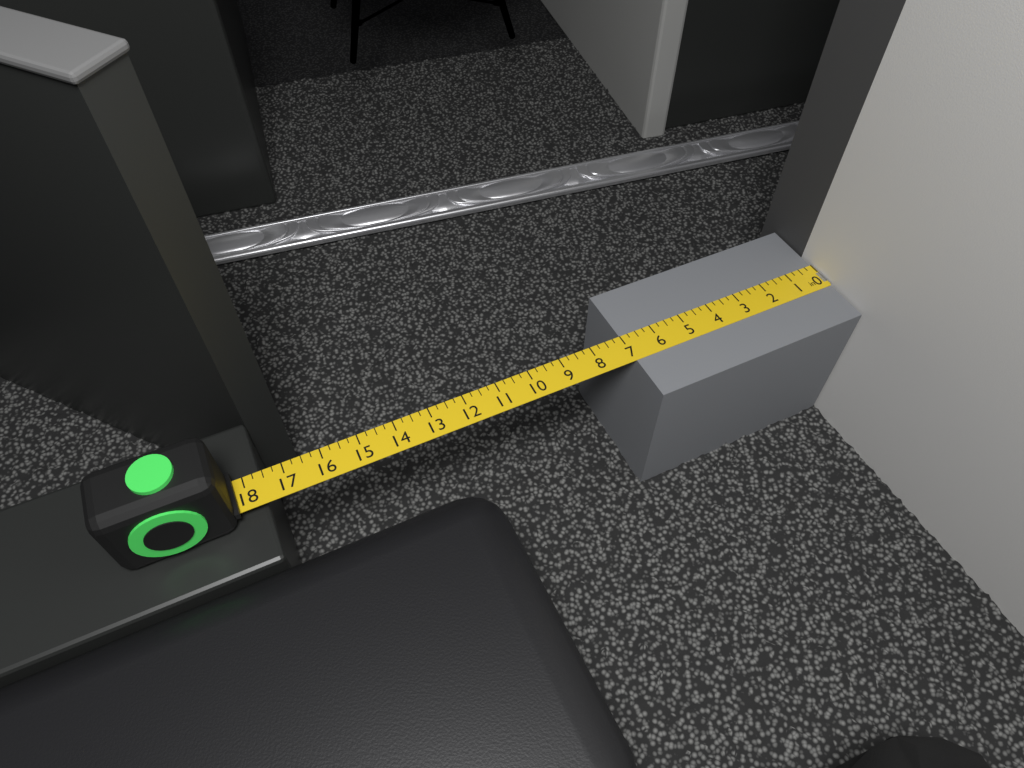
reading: 7.00 in
